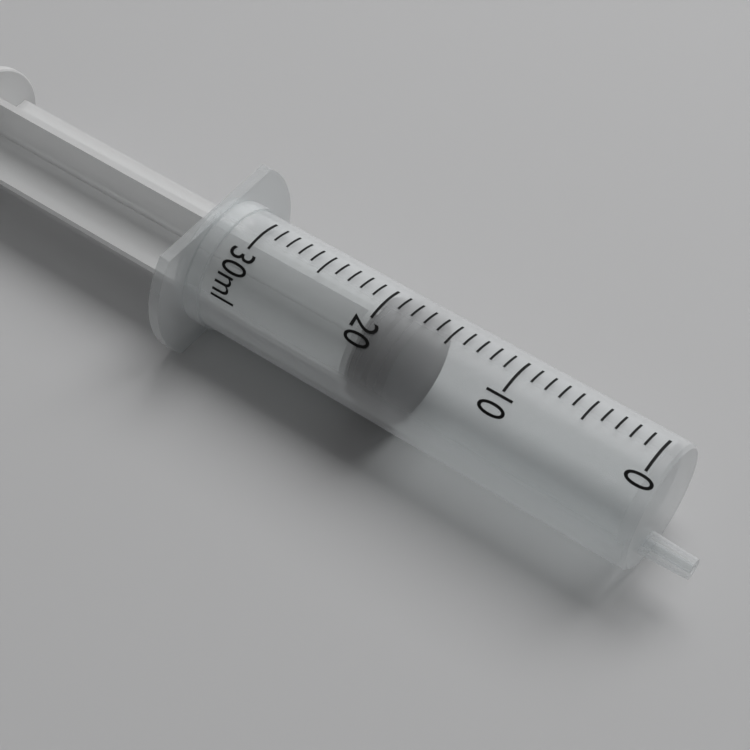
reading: 17 ml
